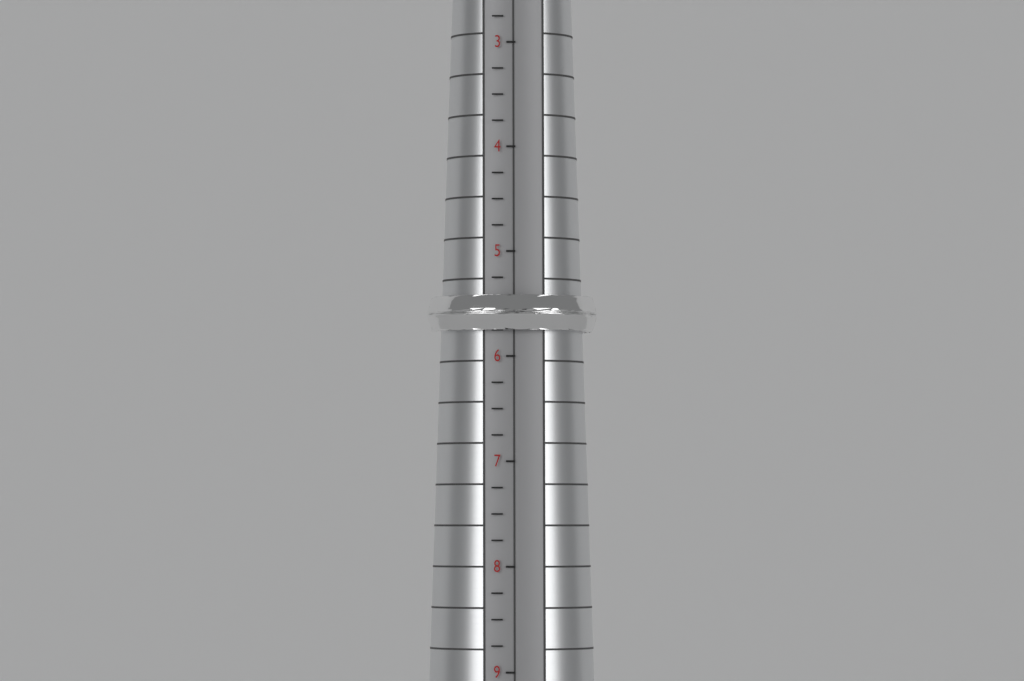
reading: 5.75 (no unit)
